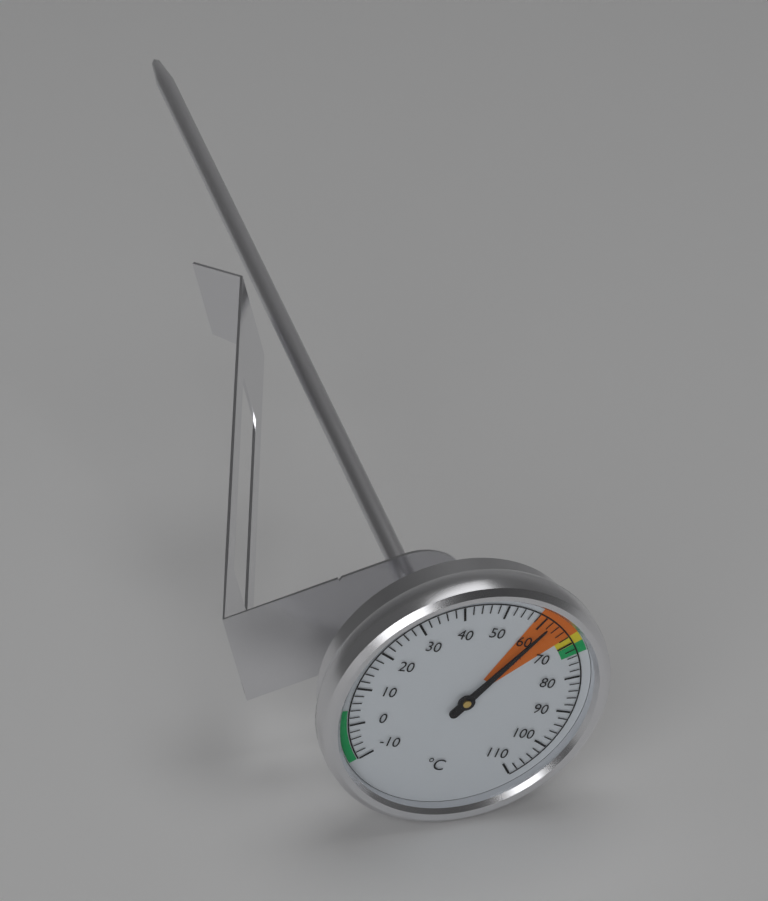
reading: 62 °C
